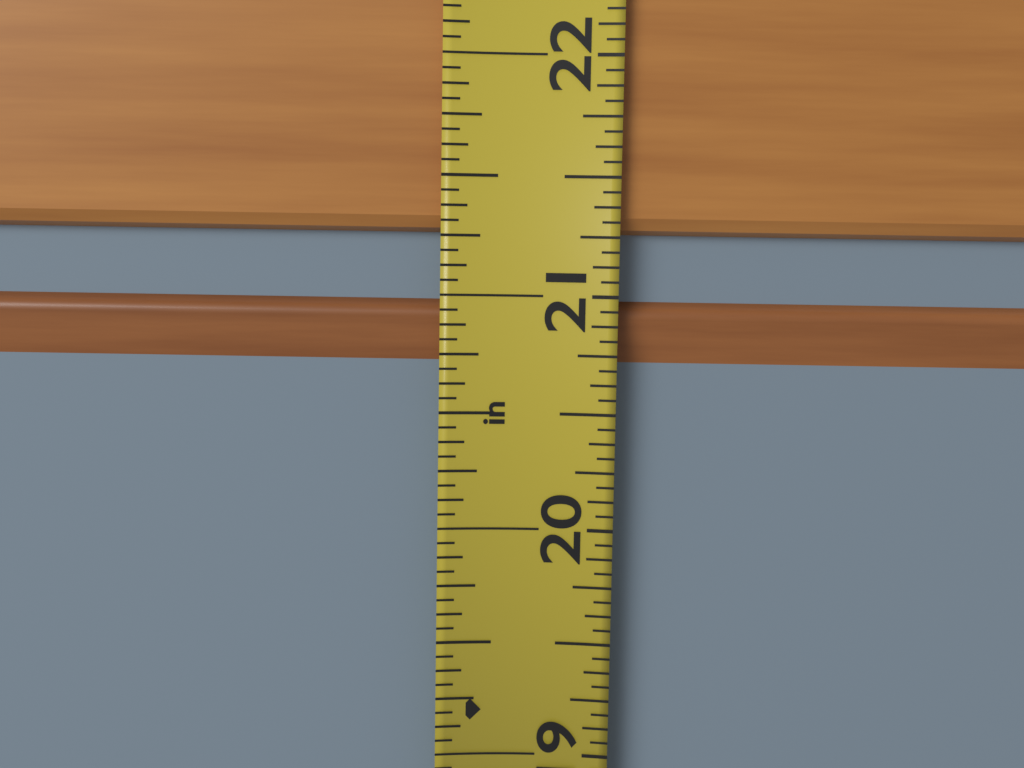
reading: 21.3125 in
